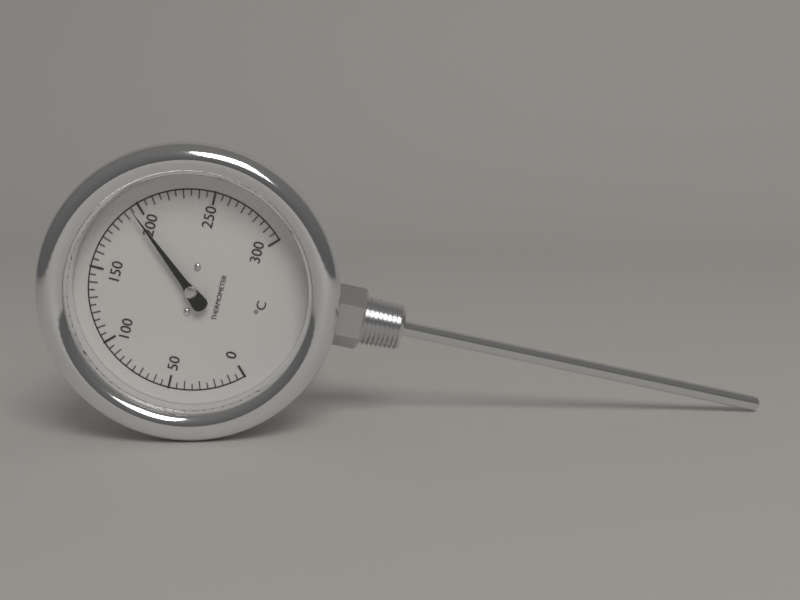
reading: 195 °C
